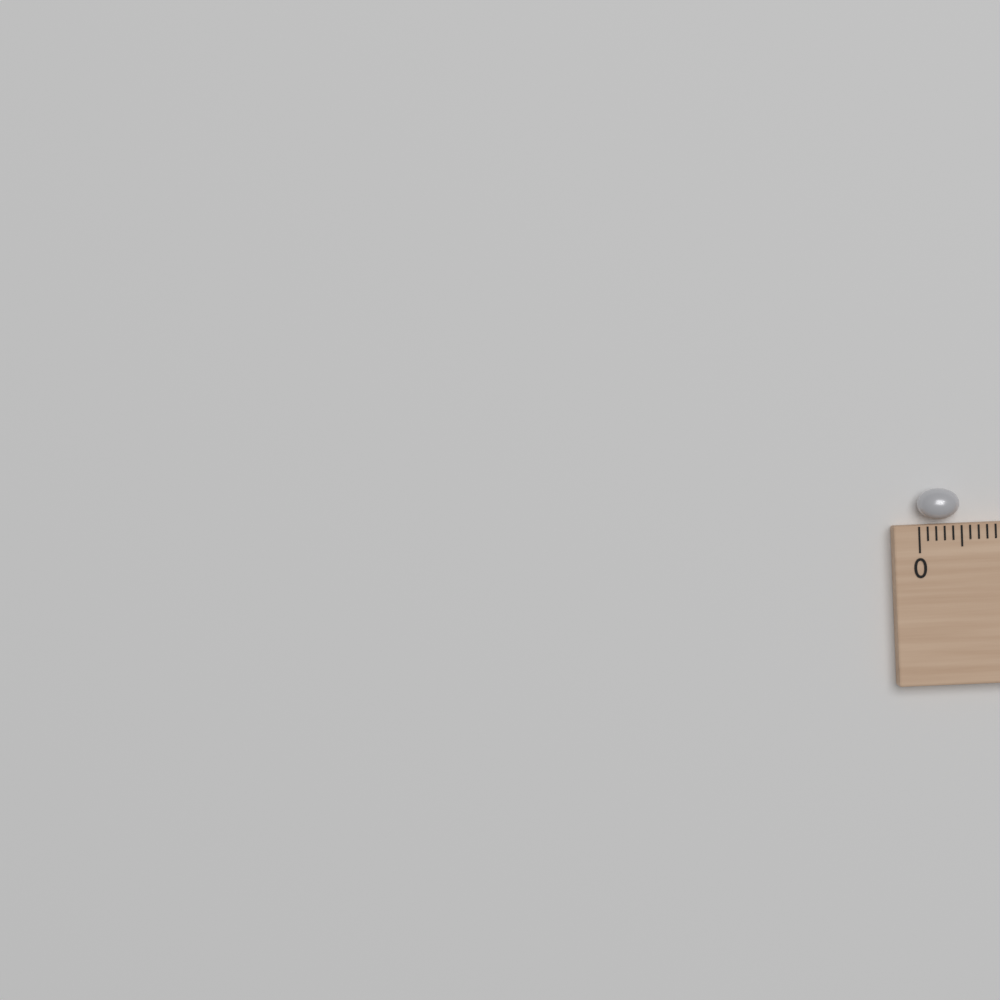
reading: 0.5 (no unit)
